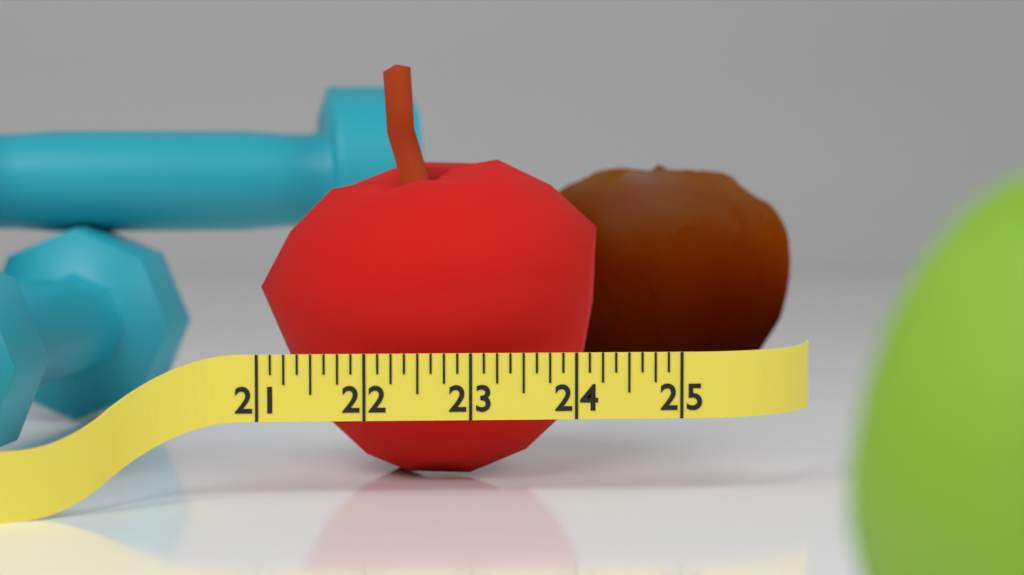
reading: 24.375 (no unit)
